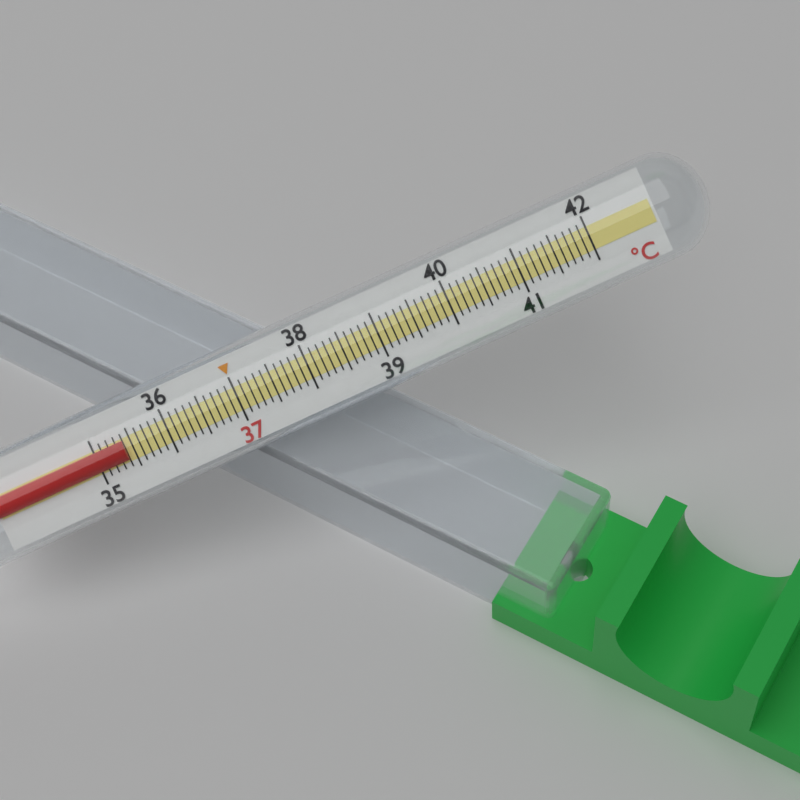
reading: 35.4 °C
